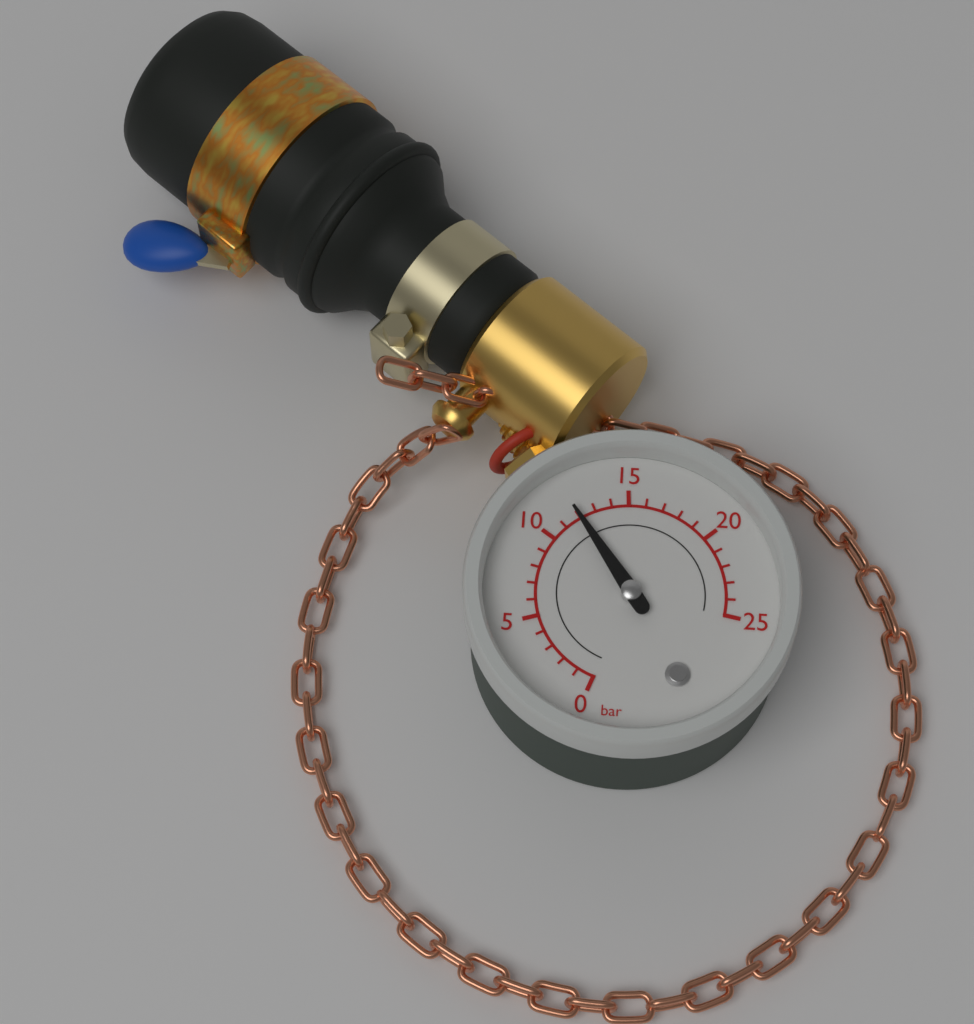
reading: 12 bar
